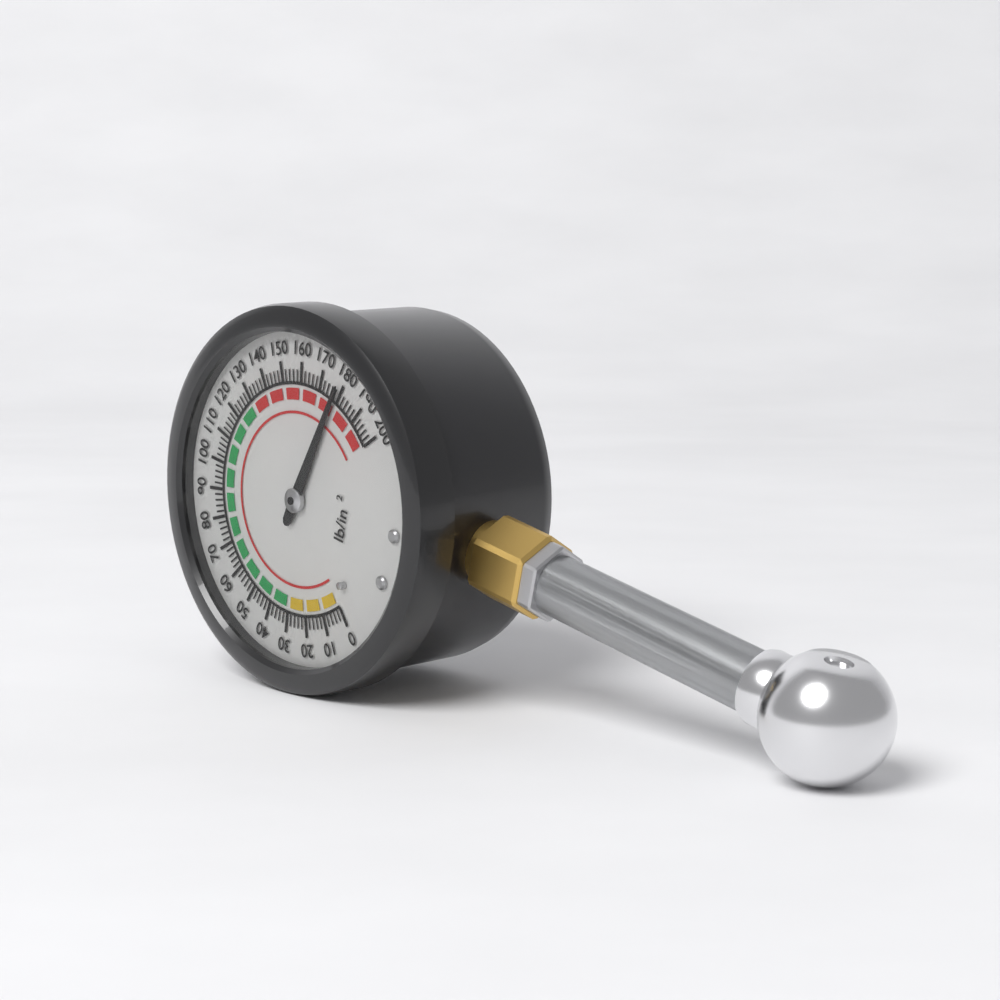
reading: 178 psi
